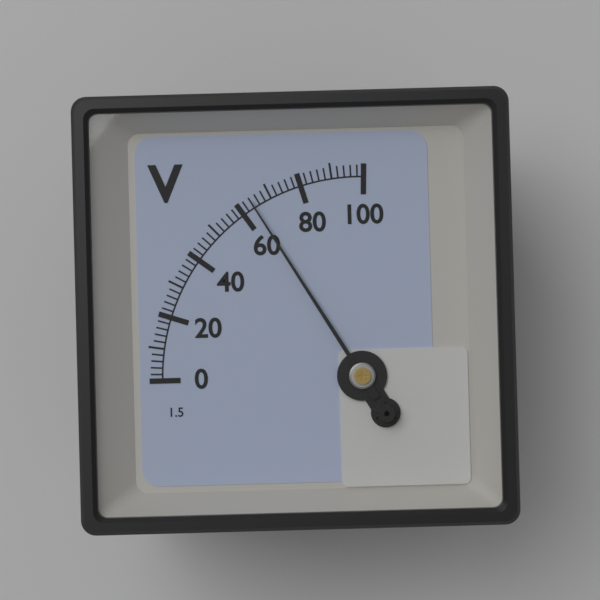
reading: 64 V
